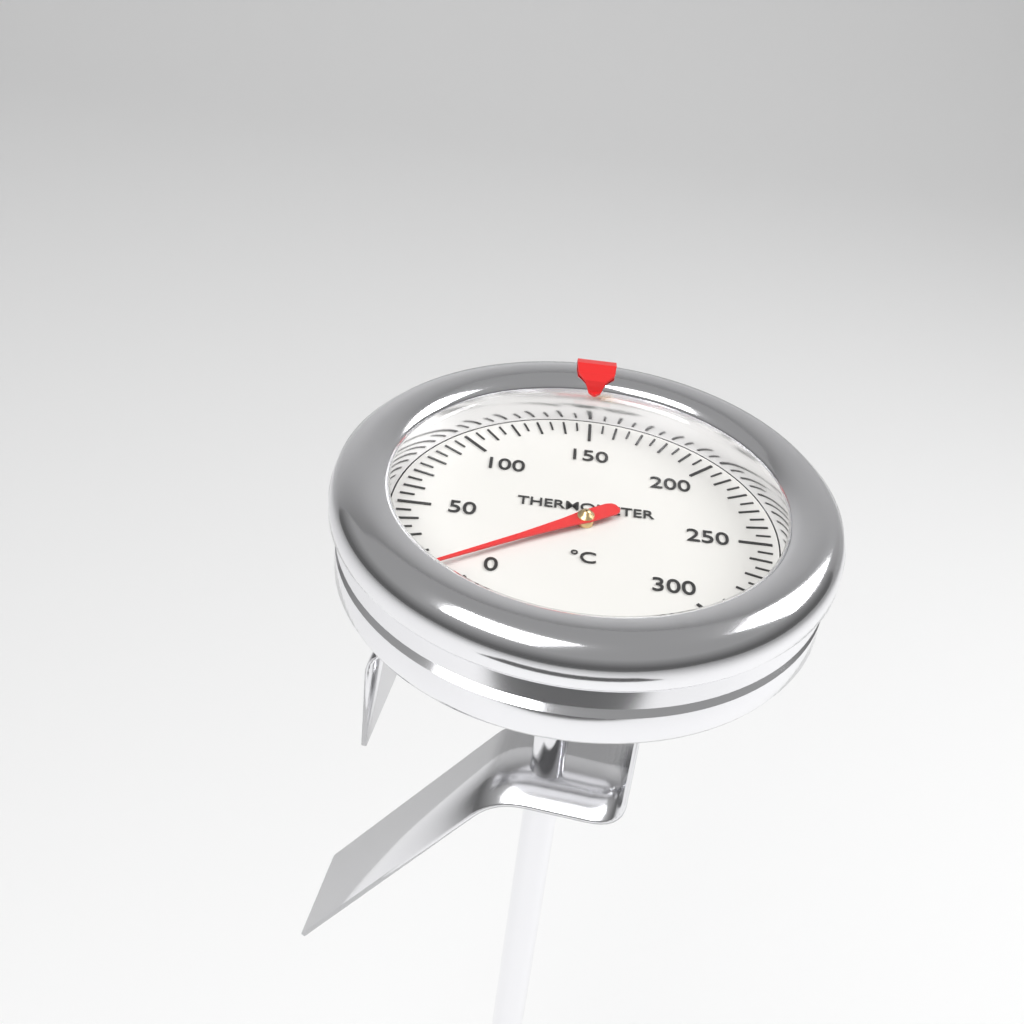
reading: 10 °C
